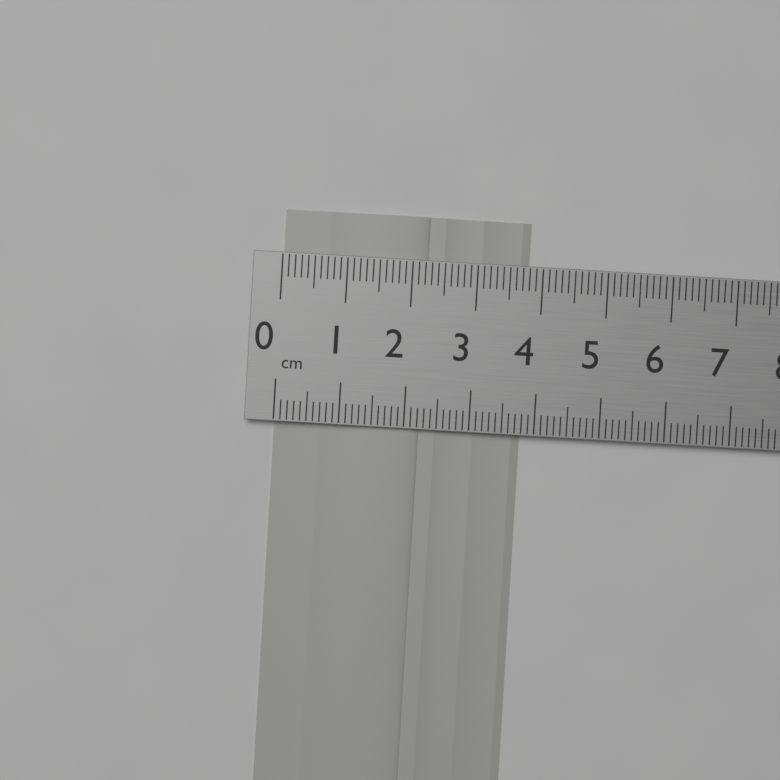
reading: 3.8 cm
